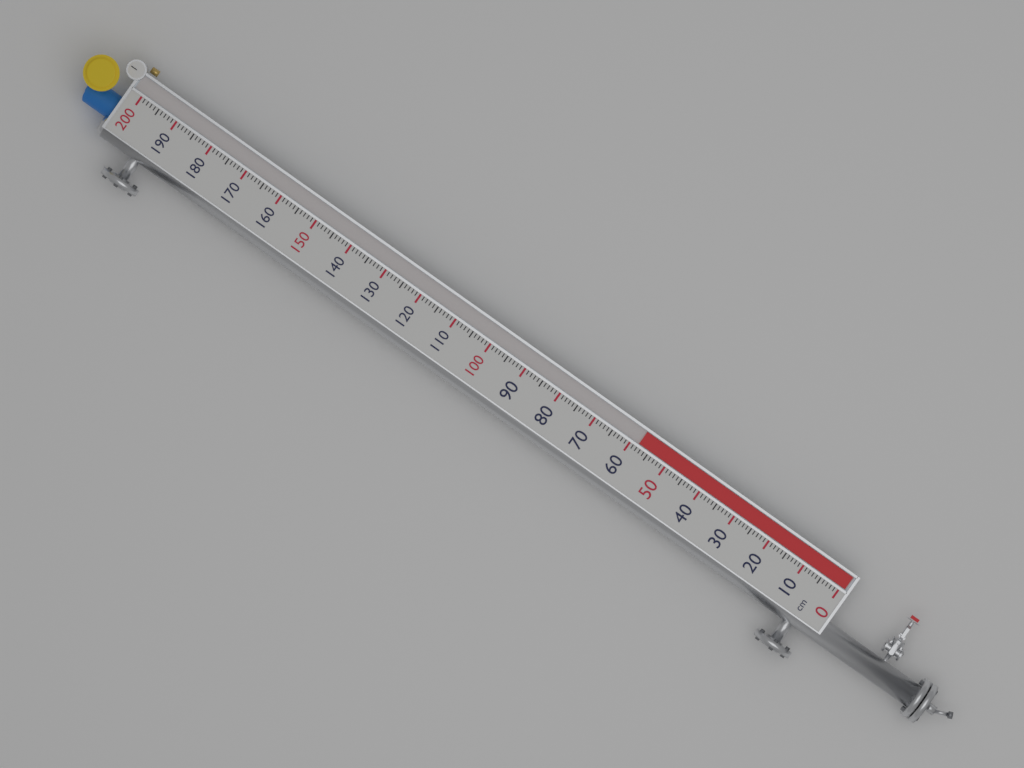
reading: 58 cm
